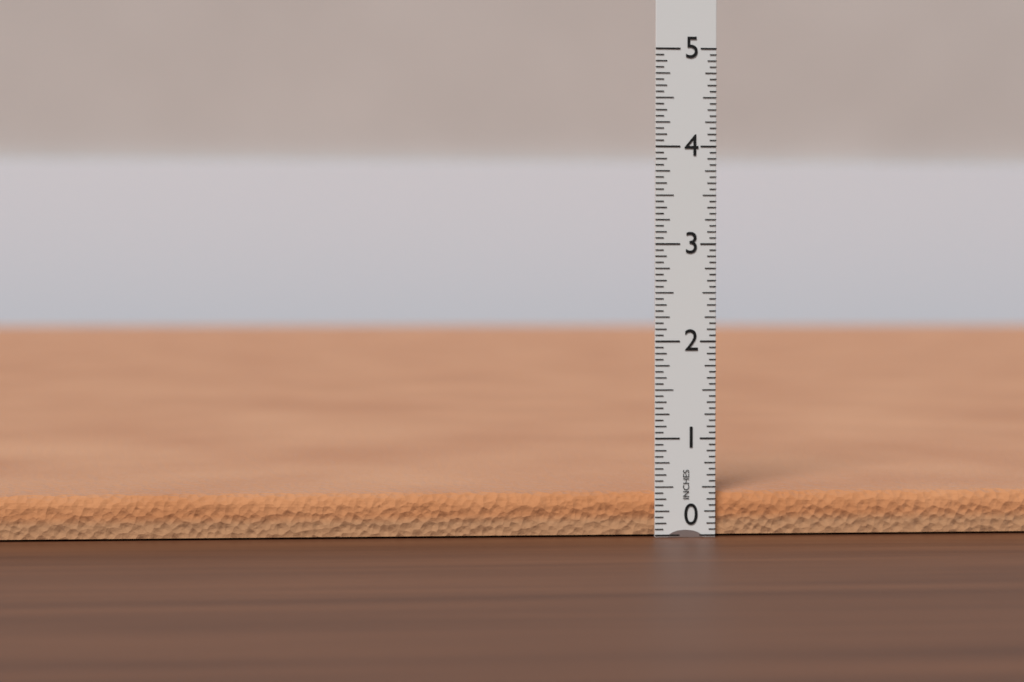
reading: 0.4375 in
